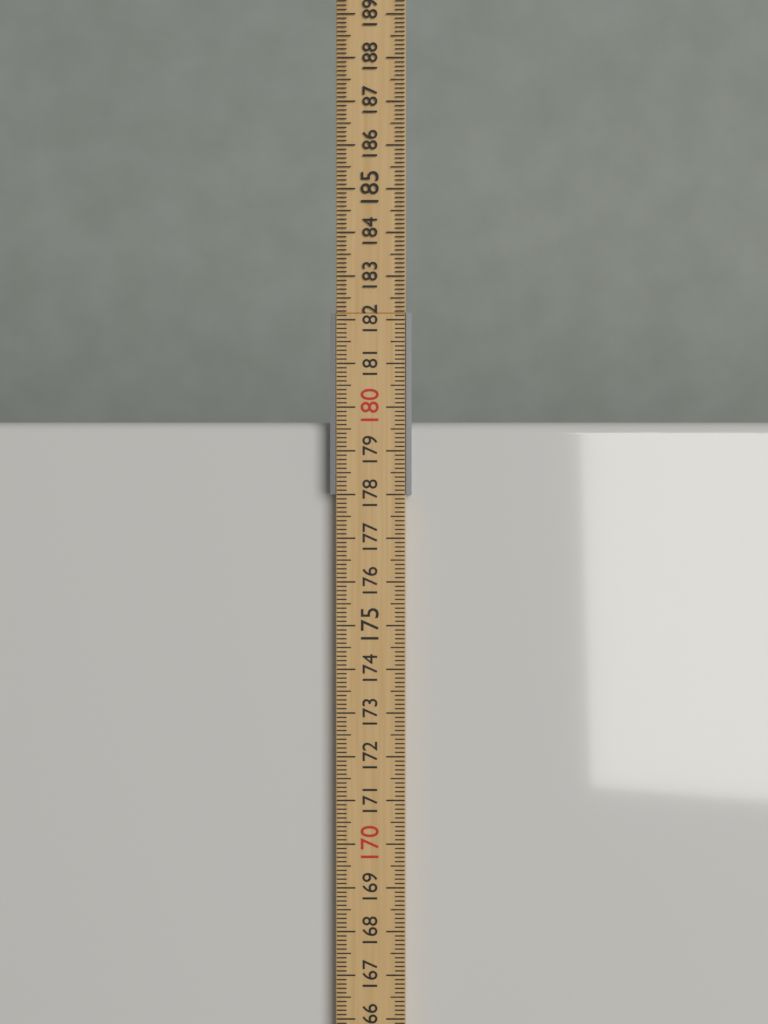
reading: 179.7 cm
